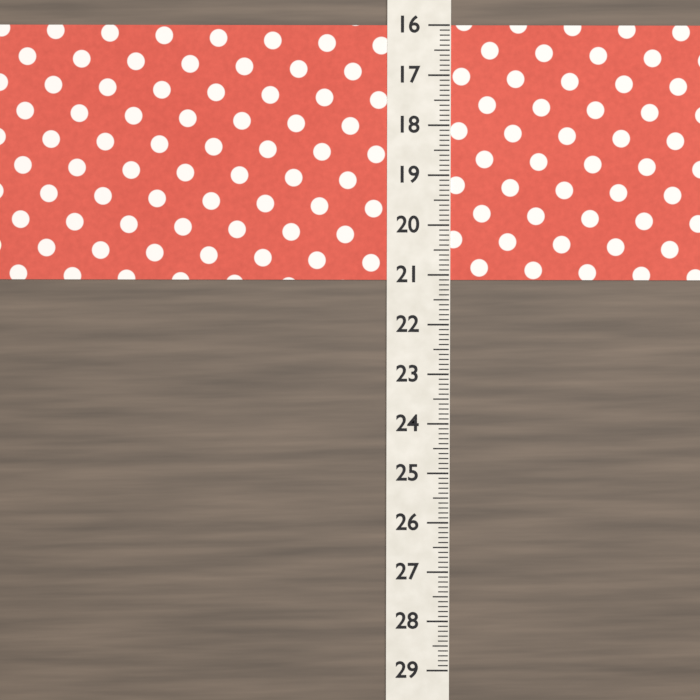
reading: 21.1 (no unit)
